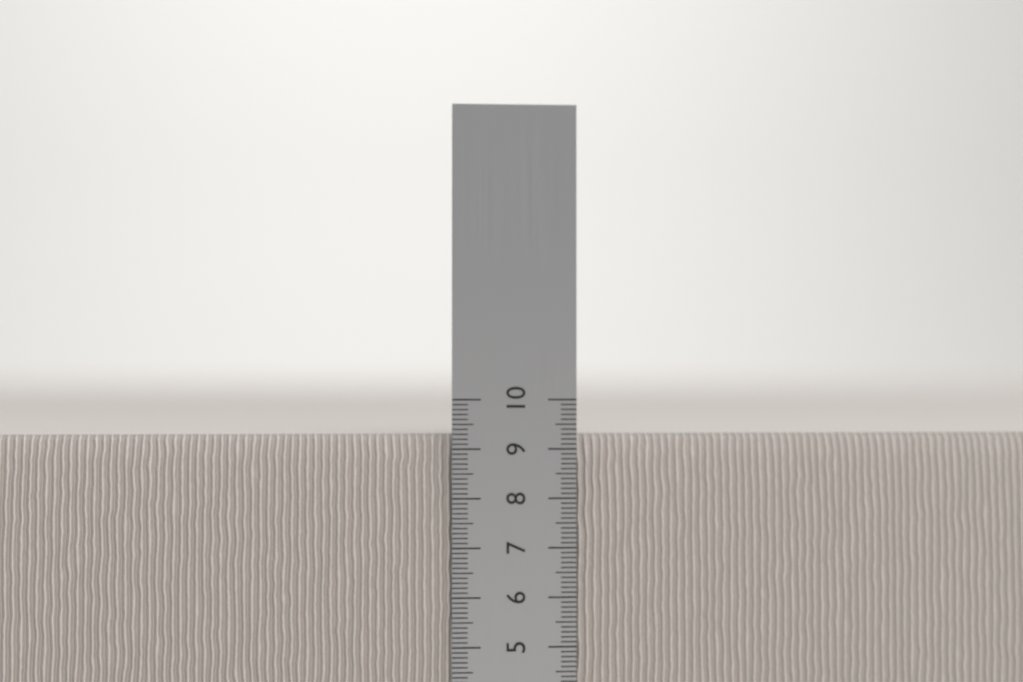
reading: 9.3 cm
